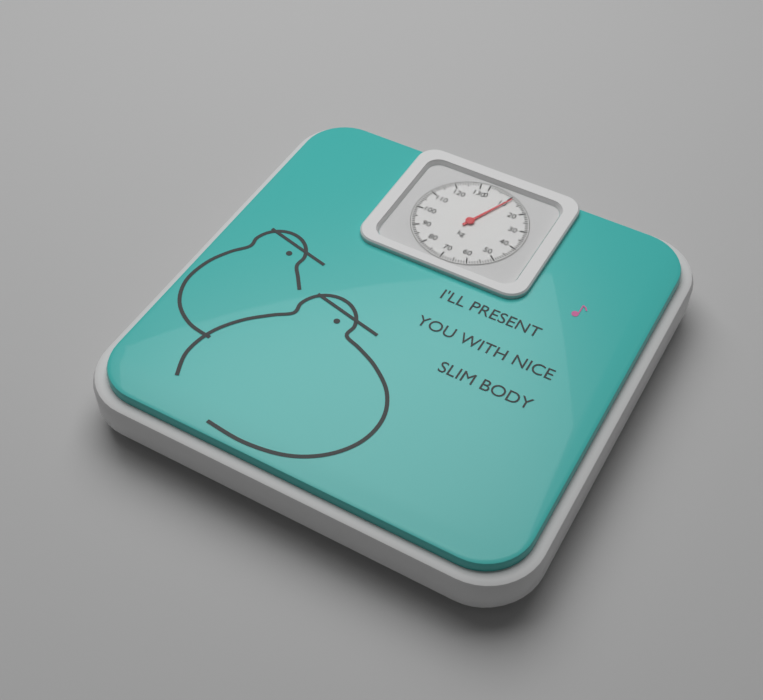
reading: 11 kg
